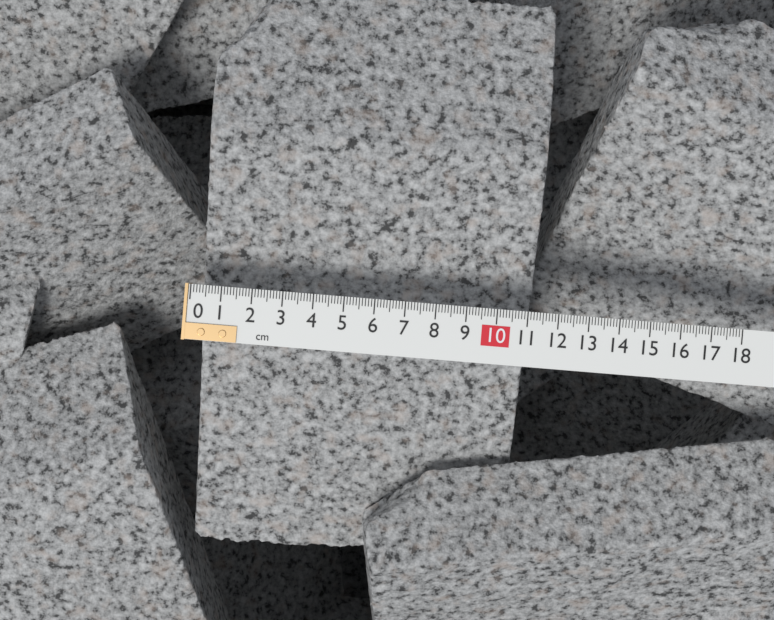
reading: 11.3 cm
